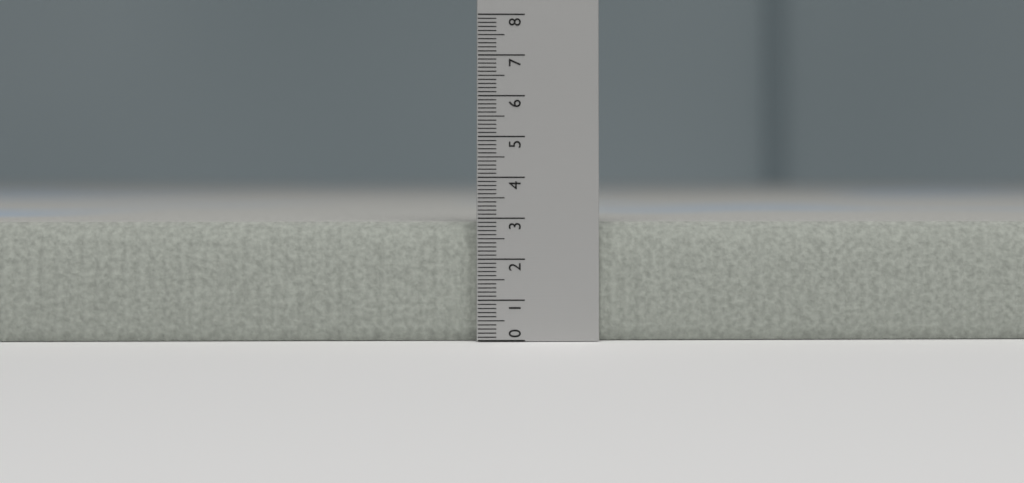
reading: 2.9 (no unit)
